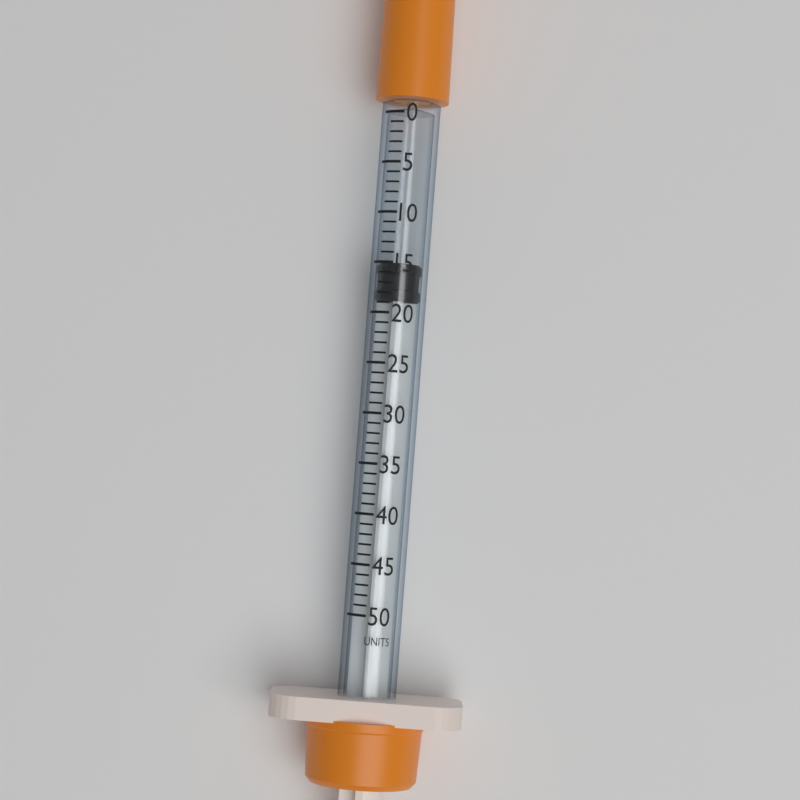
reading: 15 units
